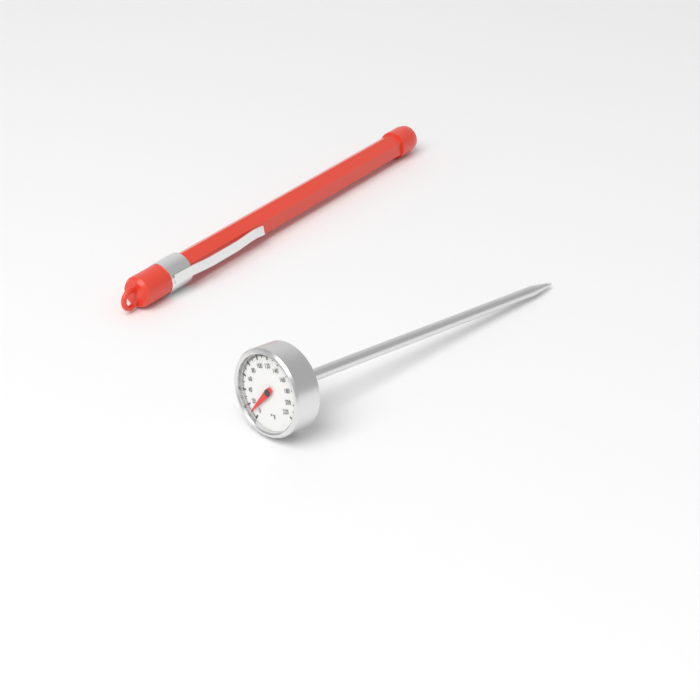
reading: 10 °F
